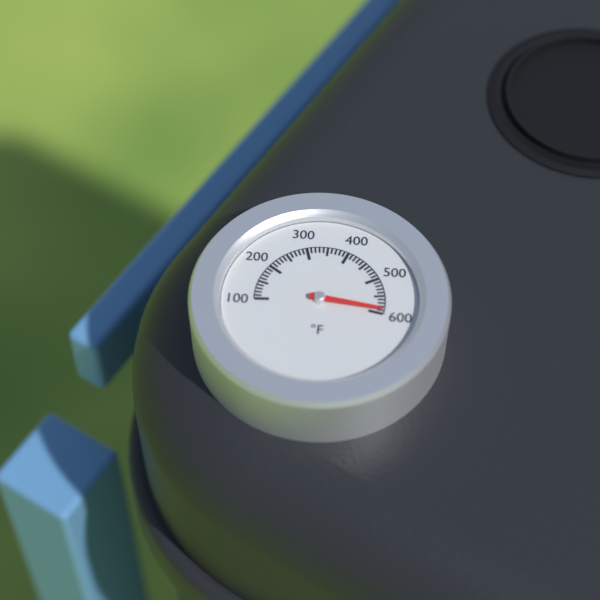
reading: 590 °F
